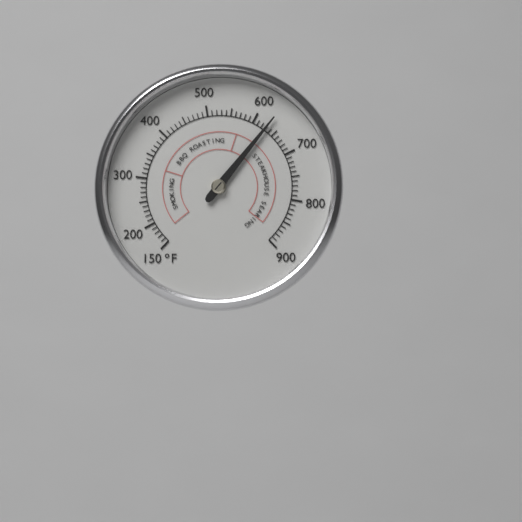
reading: 630 °F
